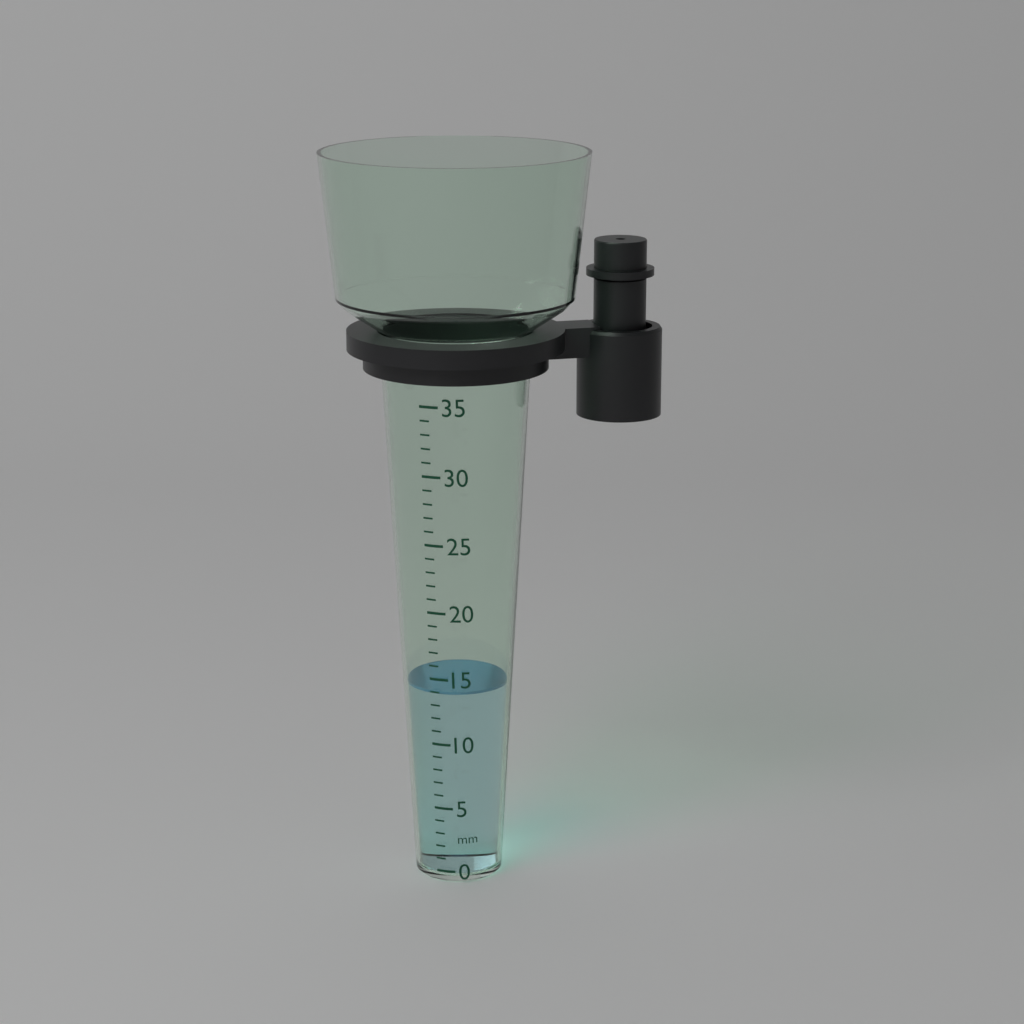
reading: 14 mm
